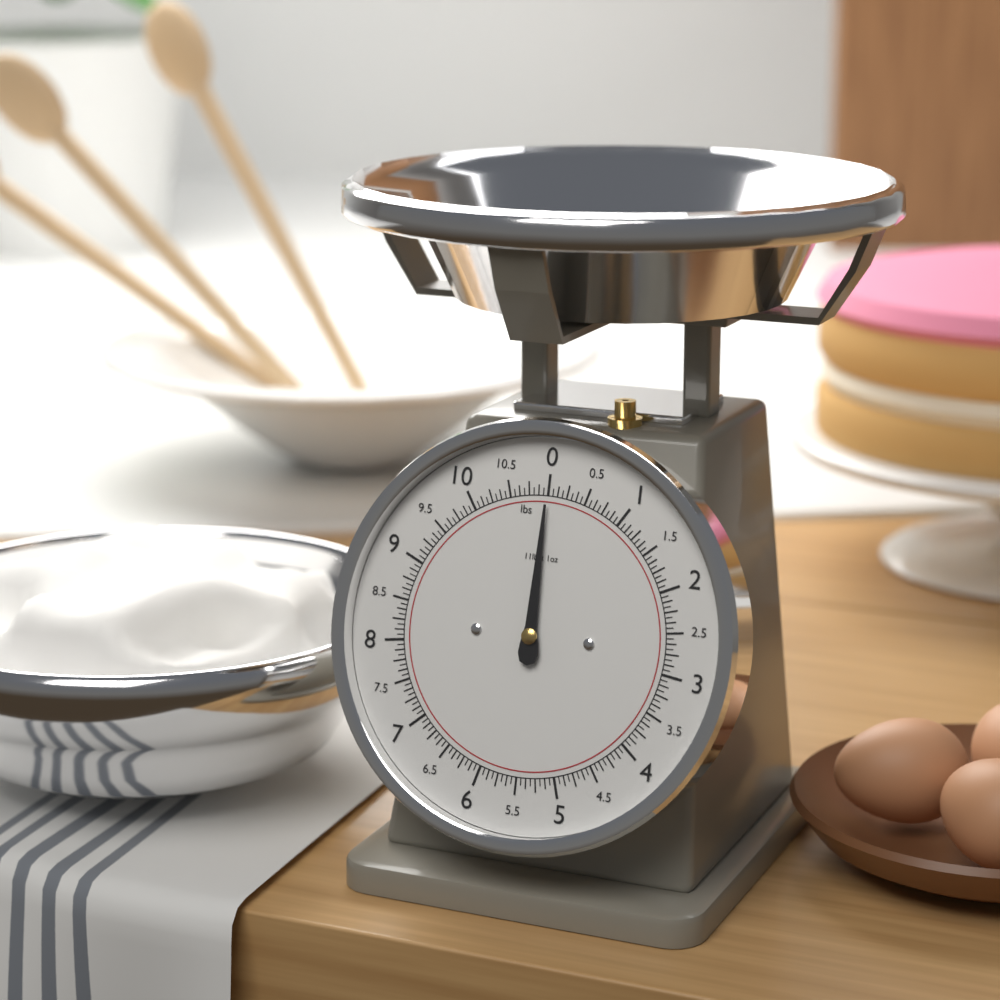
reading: 0.0000 lbs
